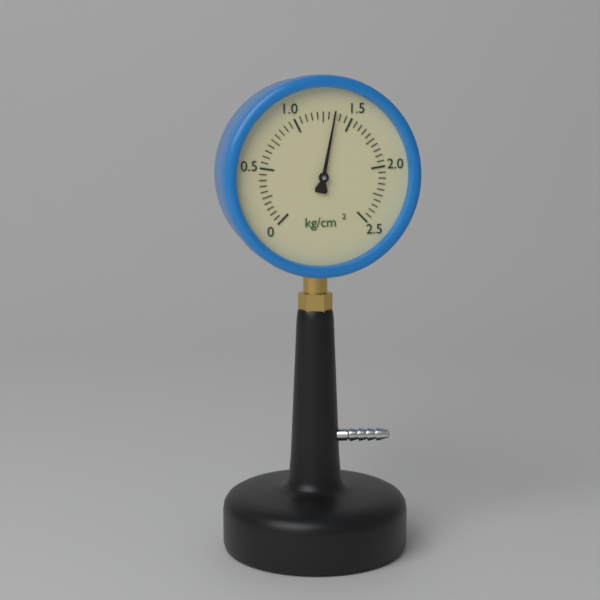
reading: 1.35 kg/cm²
